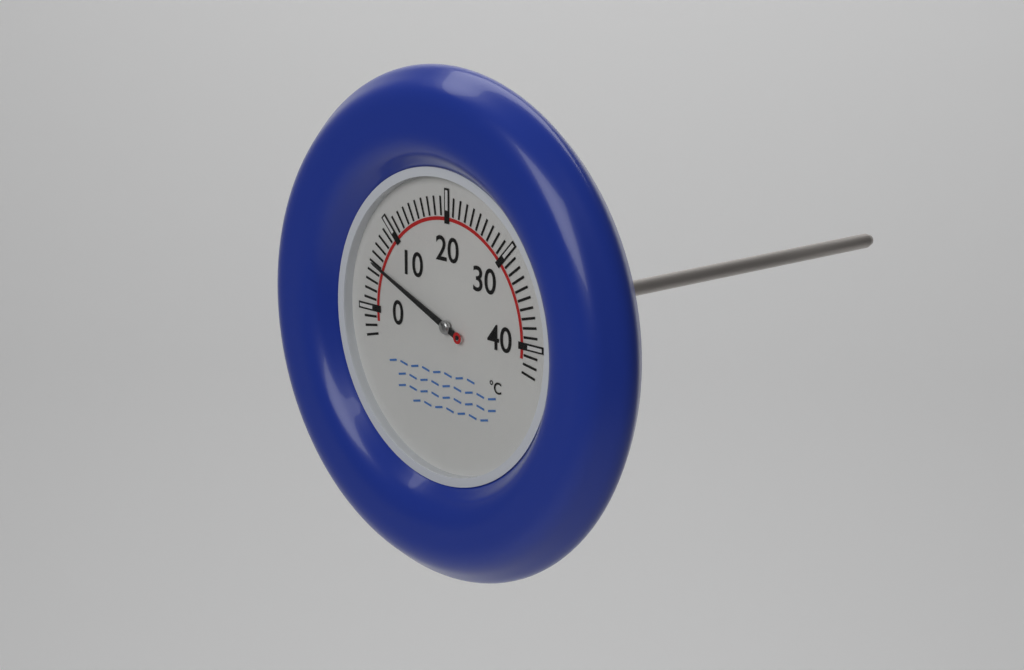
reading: 5 °C
